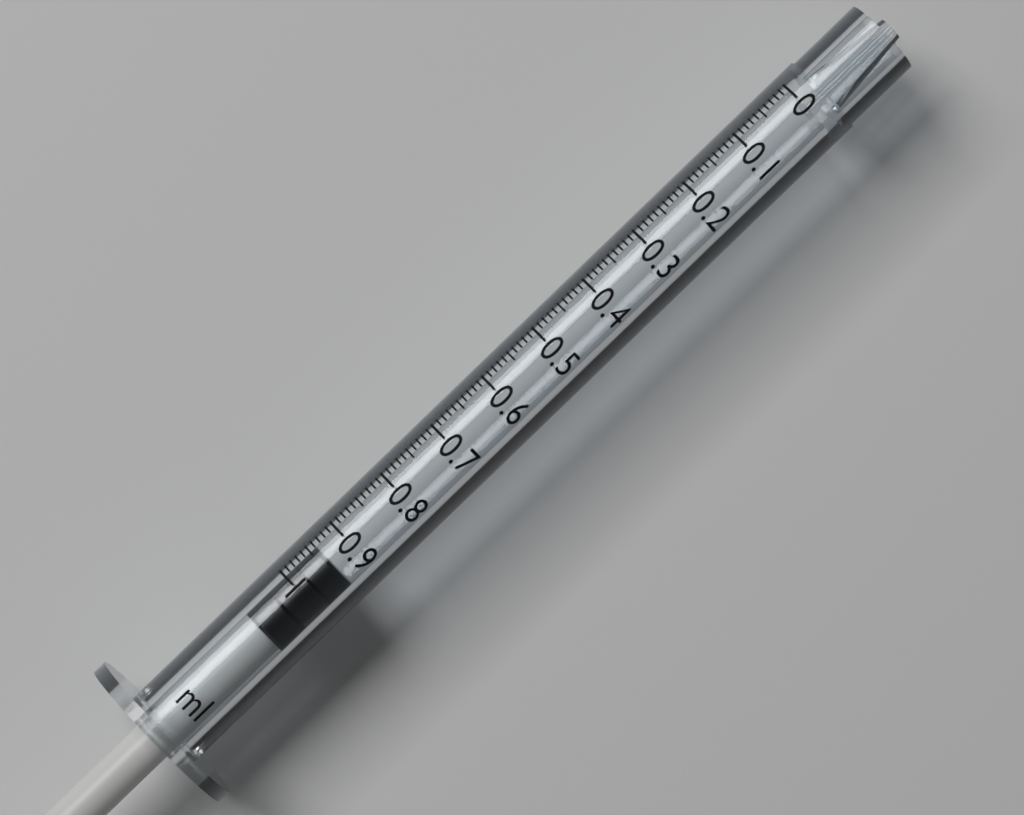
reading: 0.94 ml
